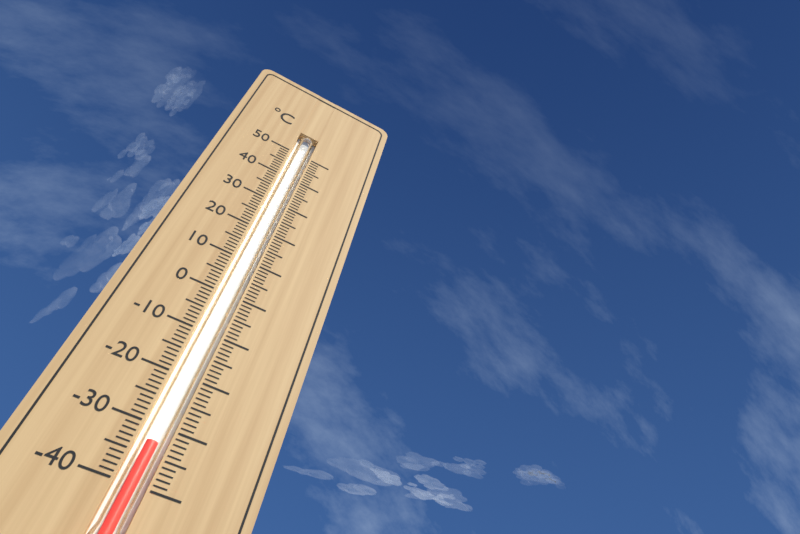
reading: -33 °C
